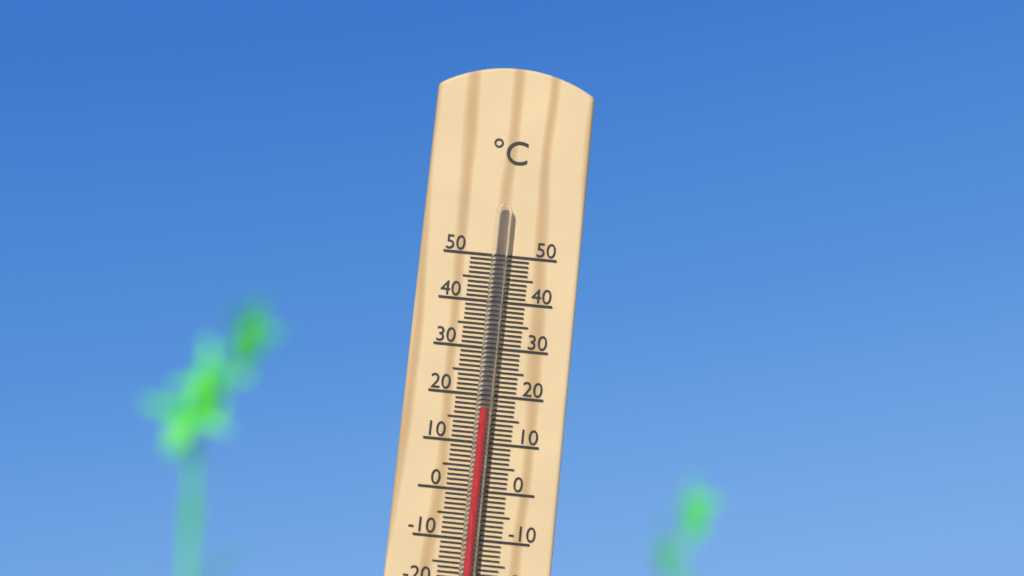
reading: 17 °C
